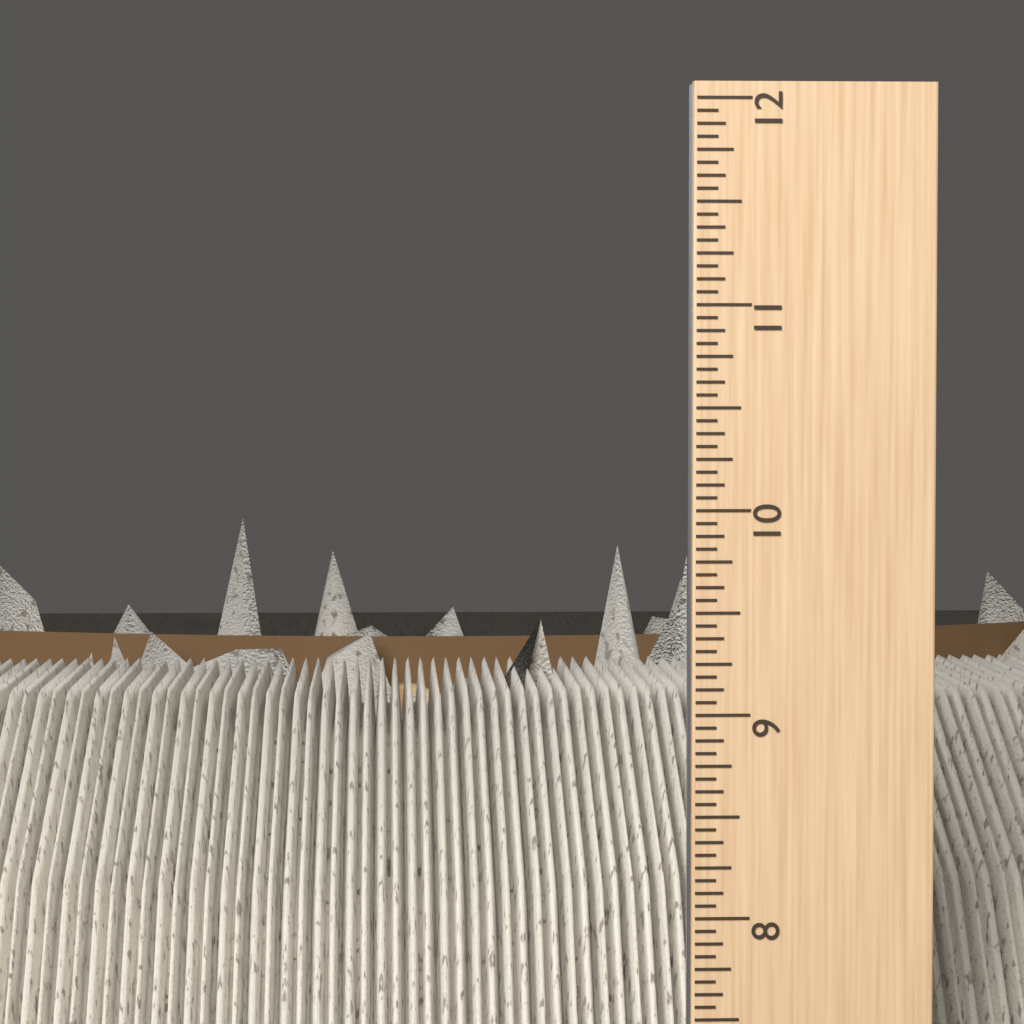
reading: 9.4375 inch
